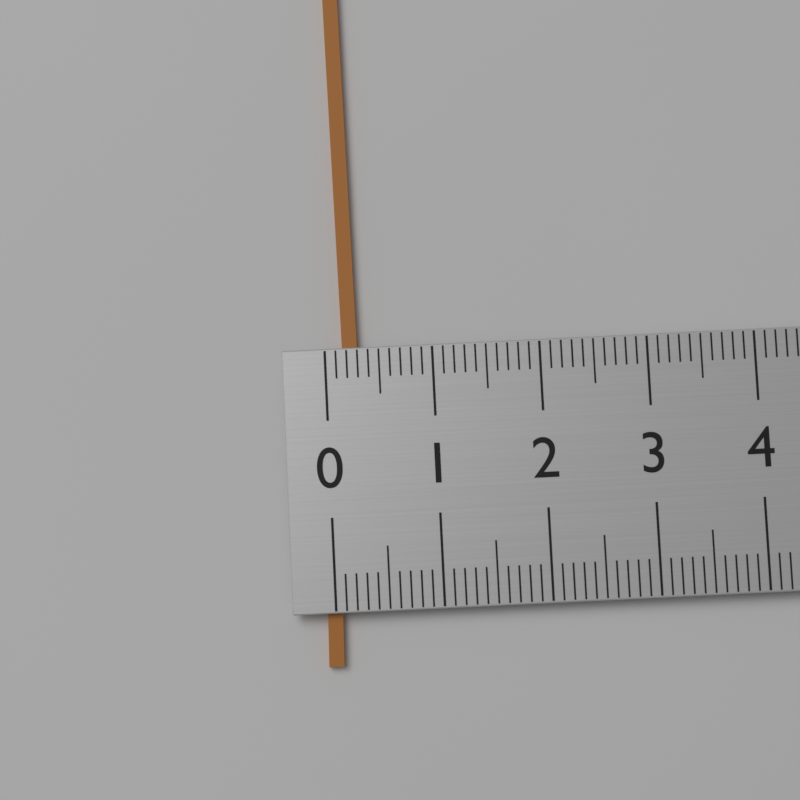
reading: 0.3 (no unit)
